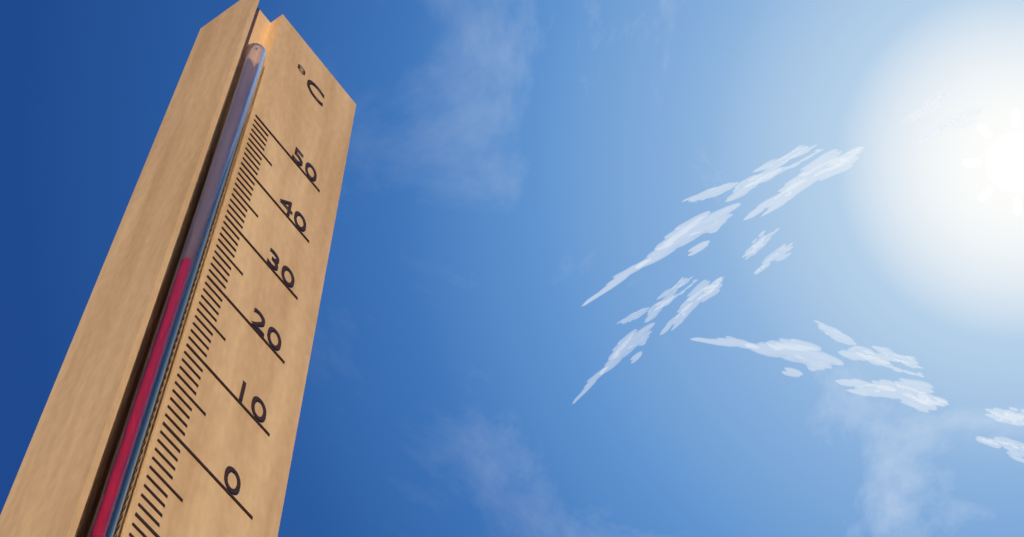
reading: 19 °C
